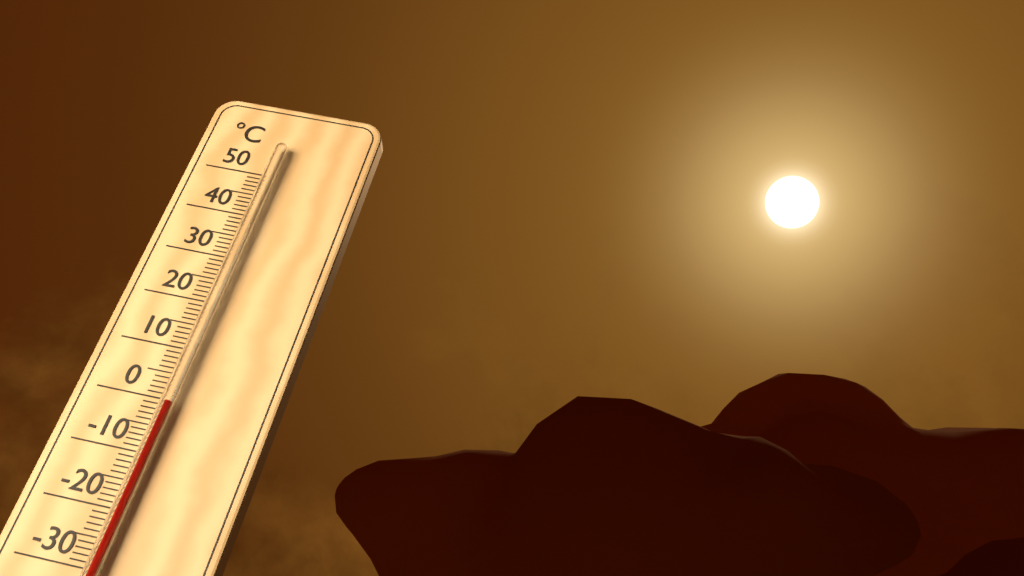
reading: -1 °C
